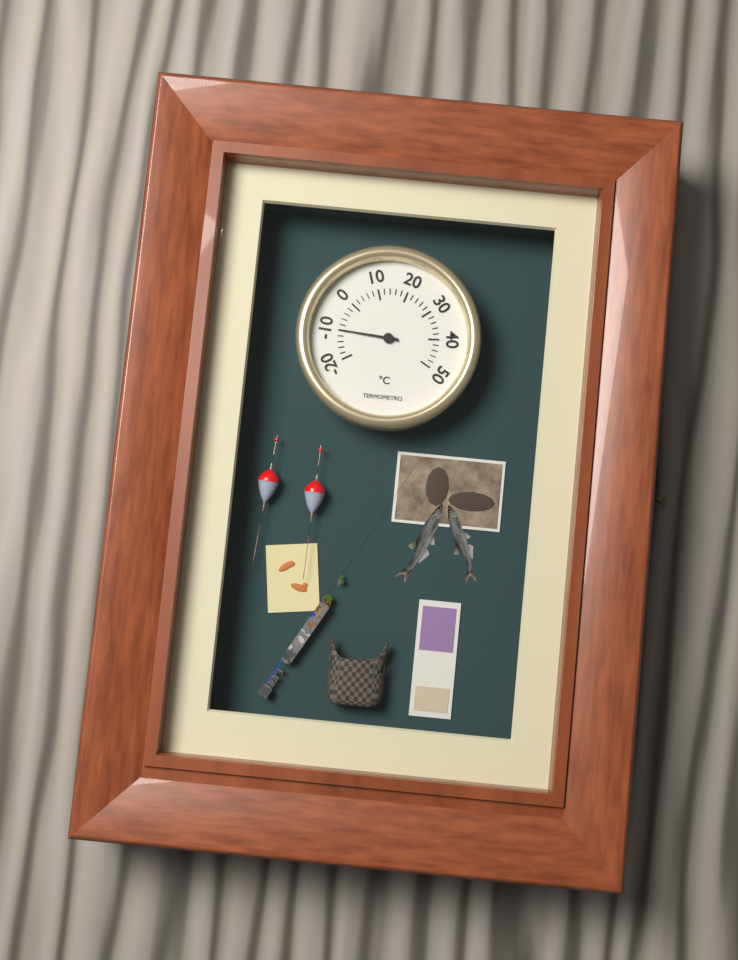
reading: -10 °C
